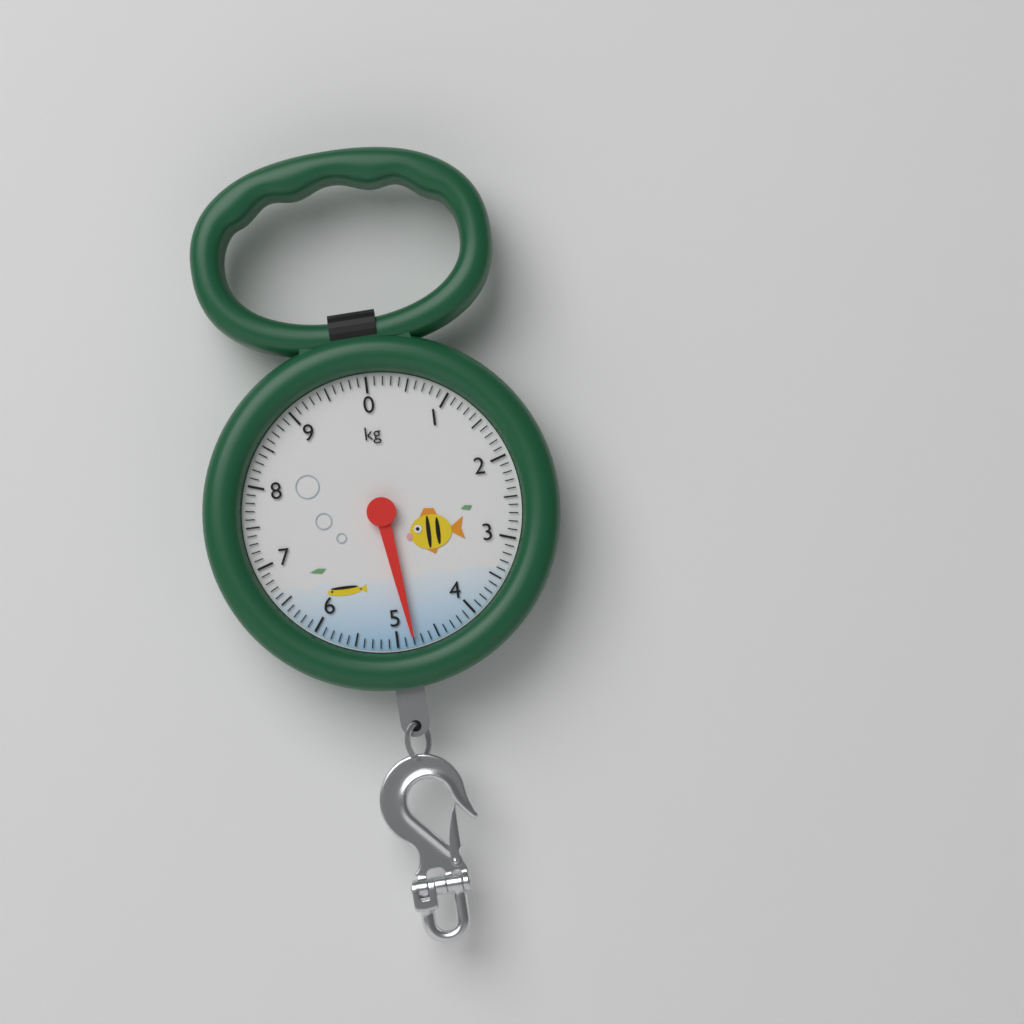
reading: 4.8 kg
